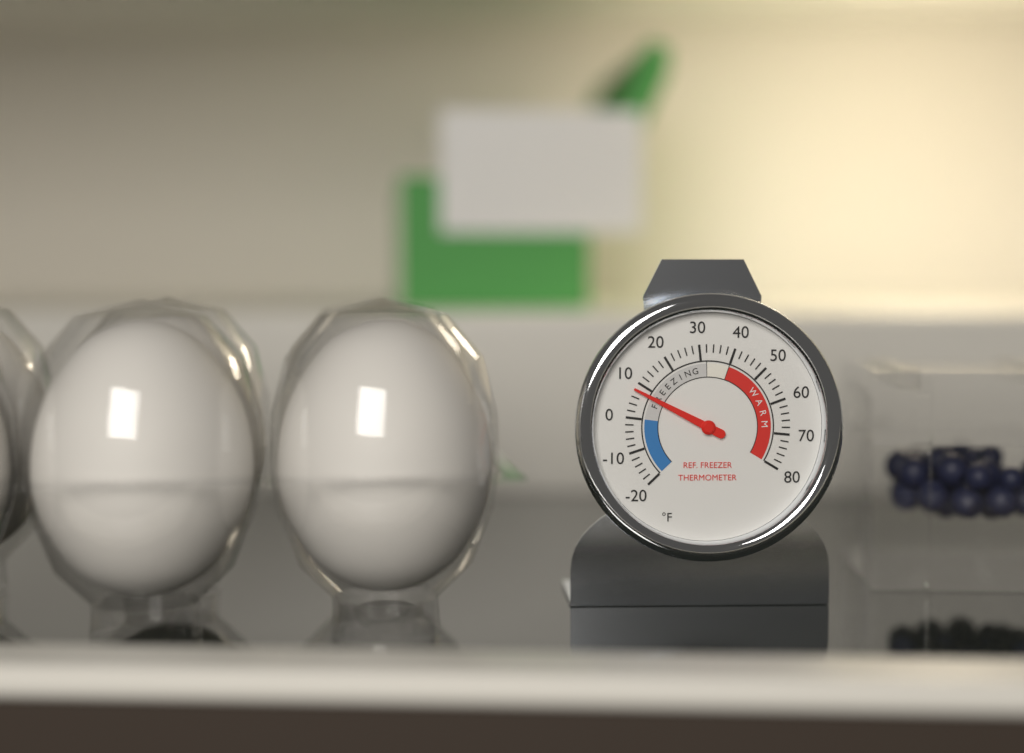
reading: 8 °F
